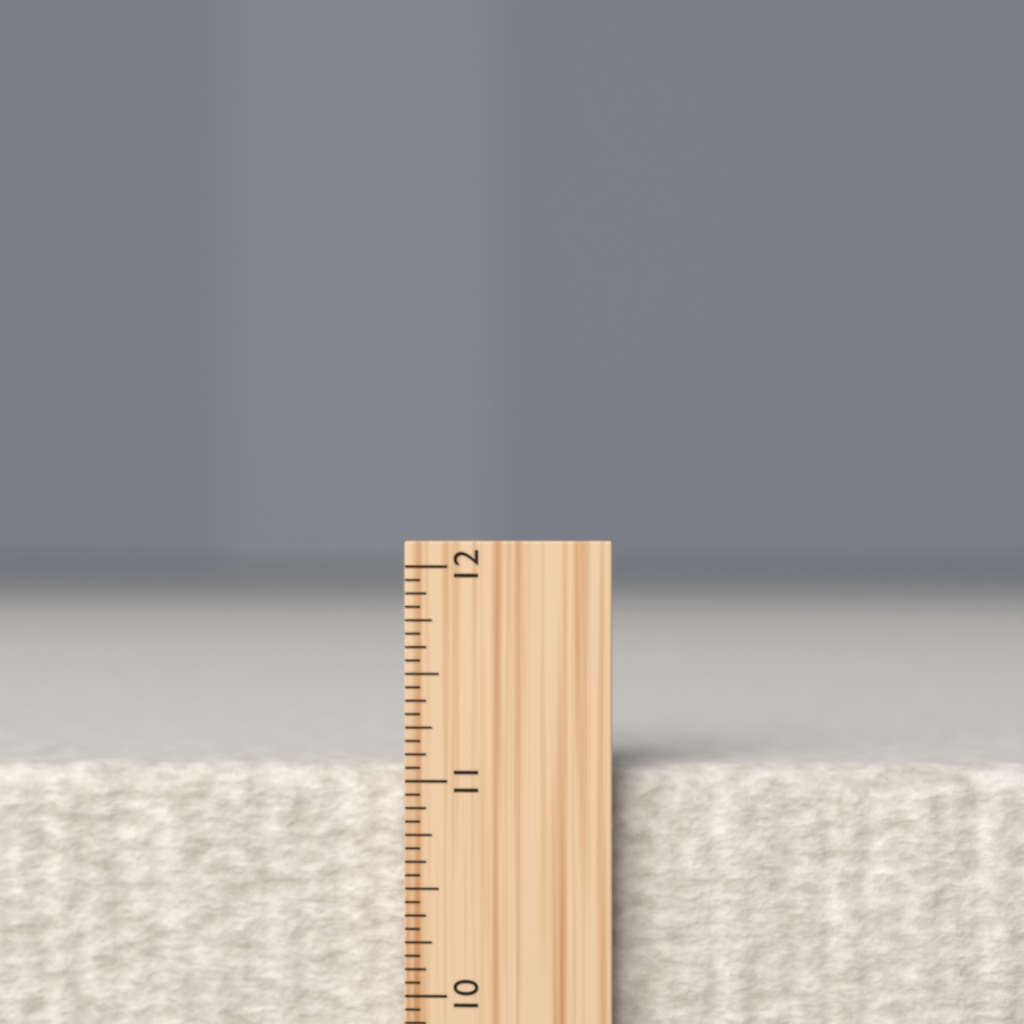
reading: 11.0625 inch
